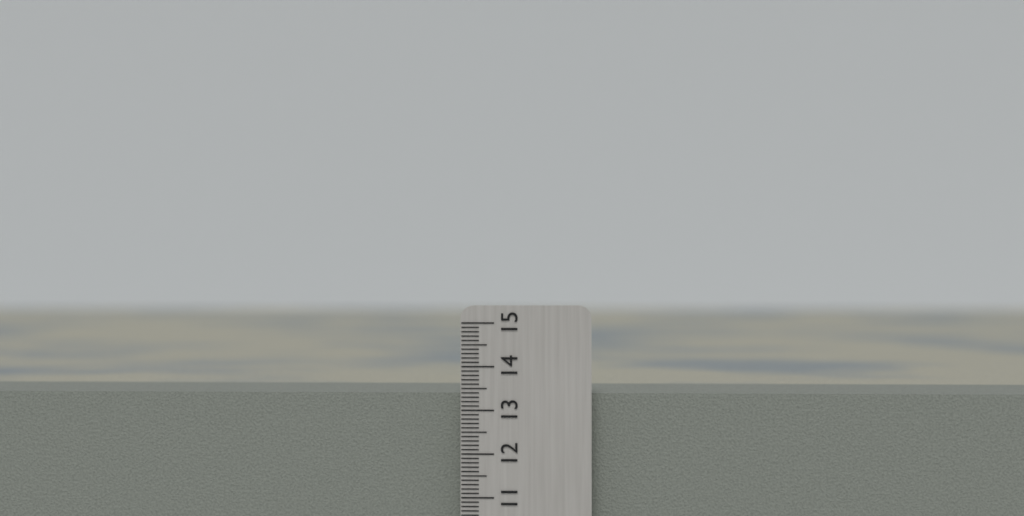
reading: 13.4 cm
